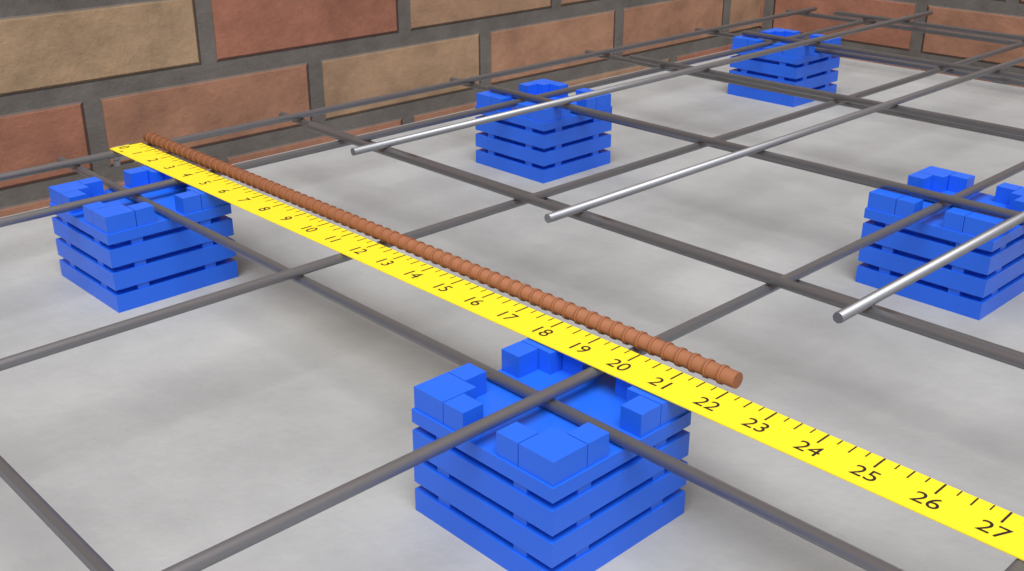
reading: 22.00 in
